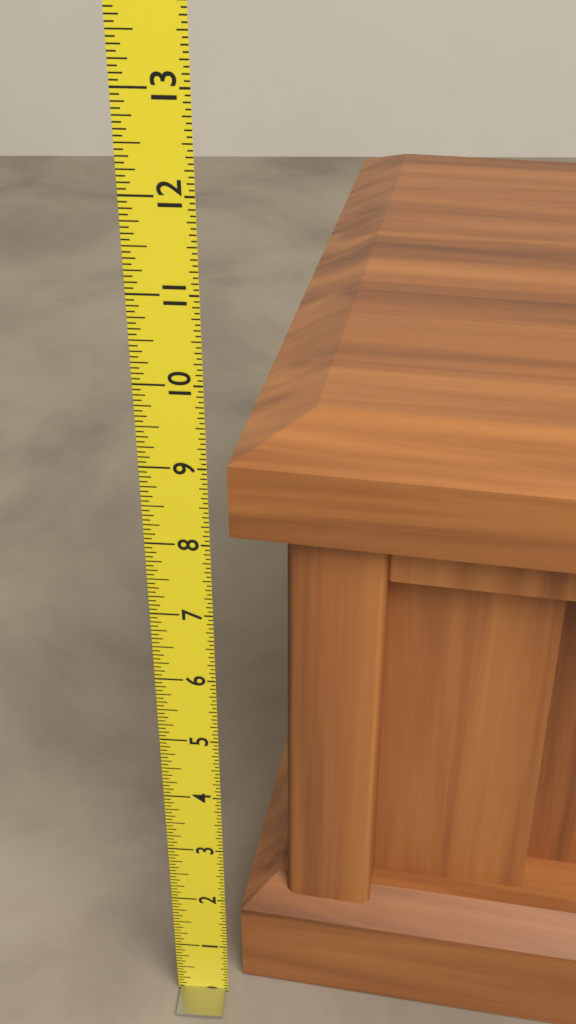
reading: 9.2500 (no unit)
